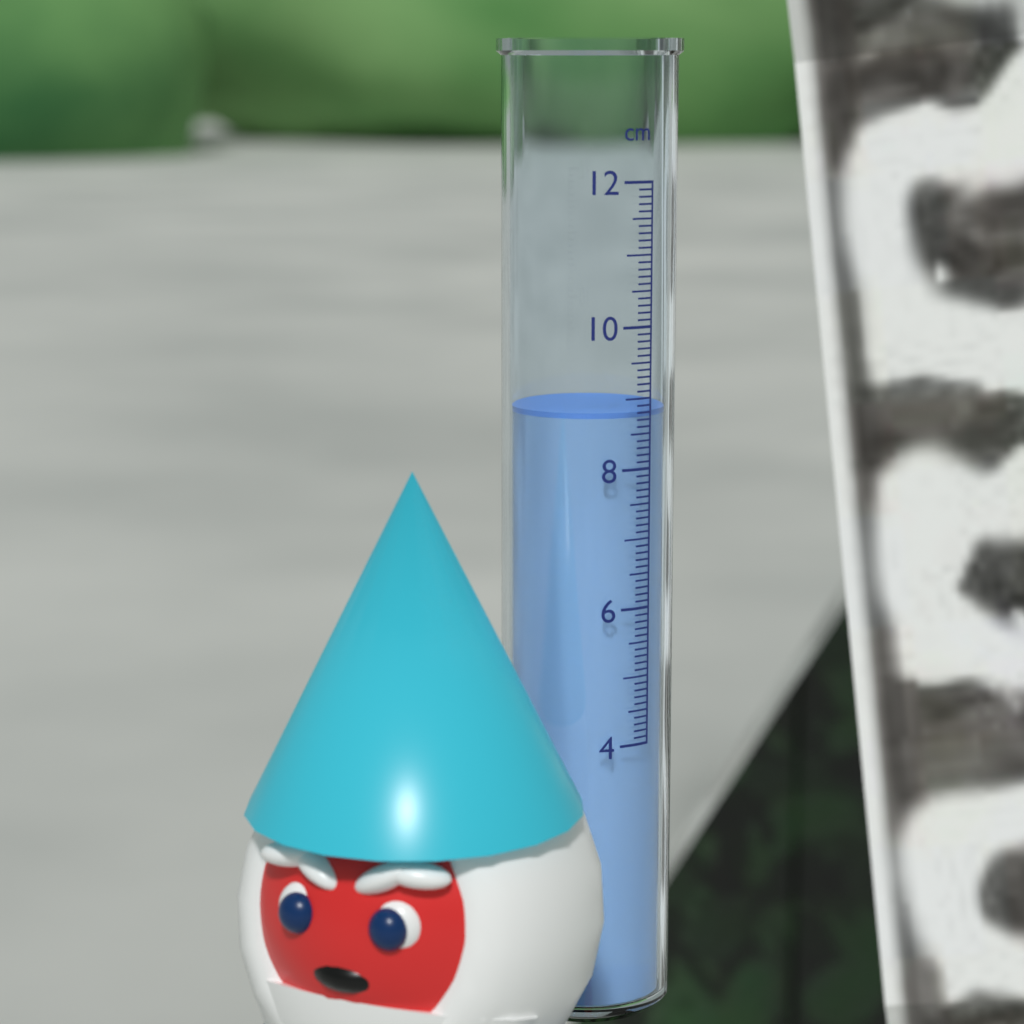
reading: 8.8 cm
